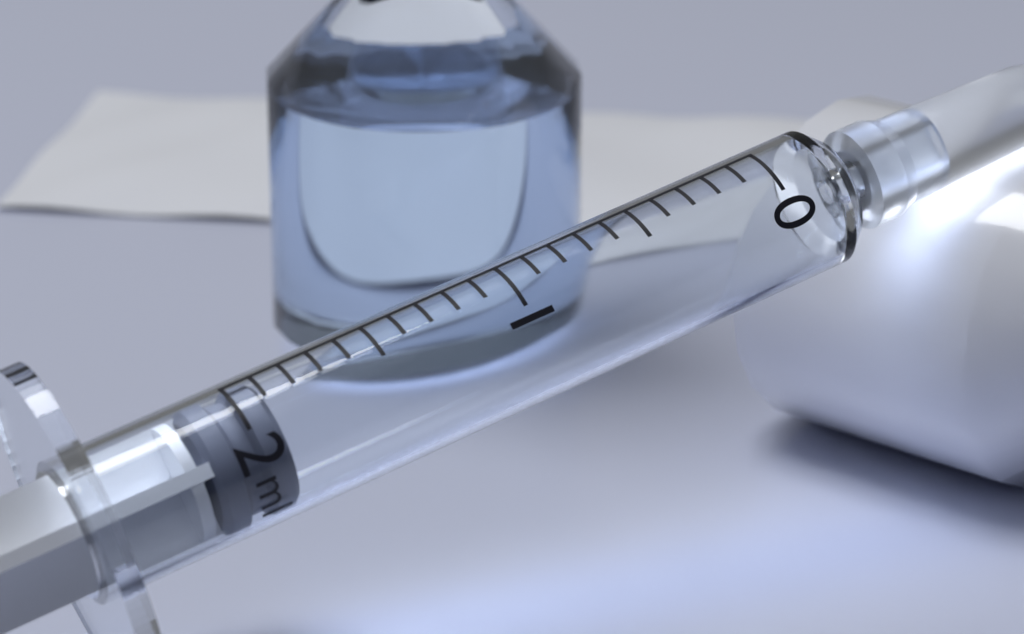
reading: 1.9 ml
